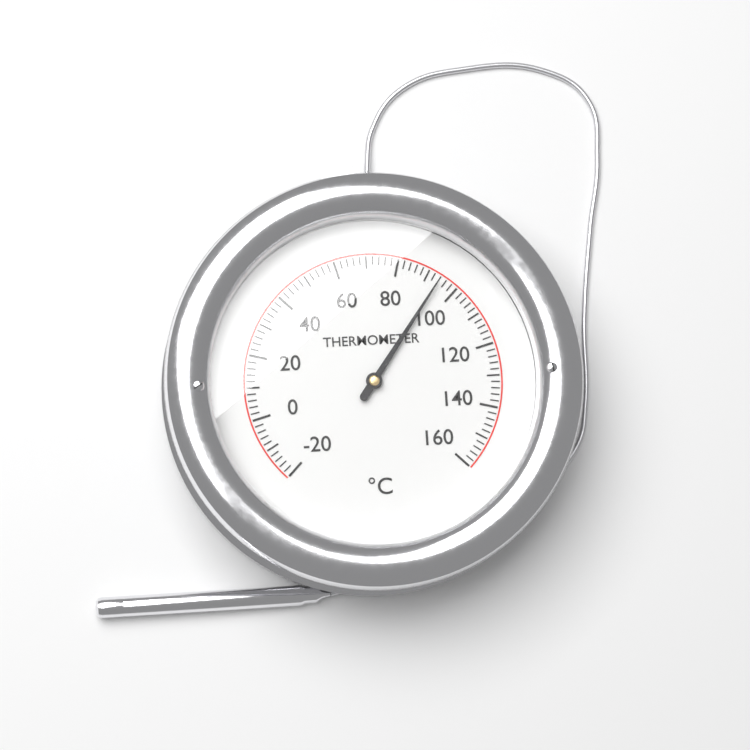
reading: 94 °C
